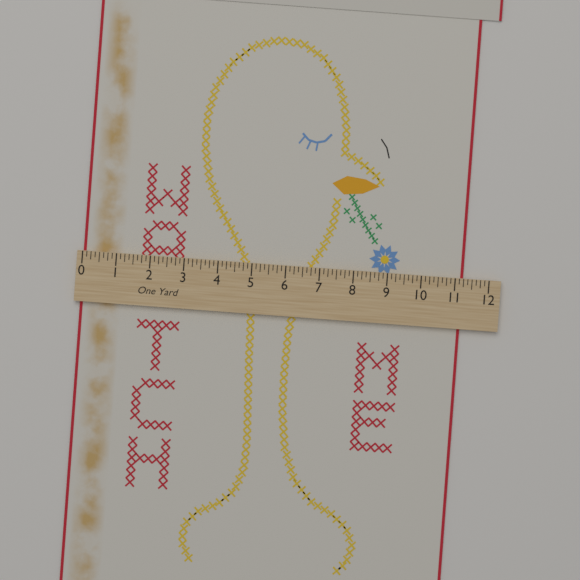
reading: 11.250 in
